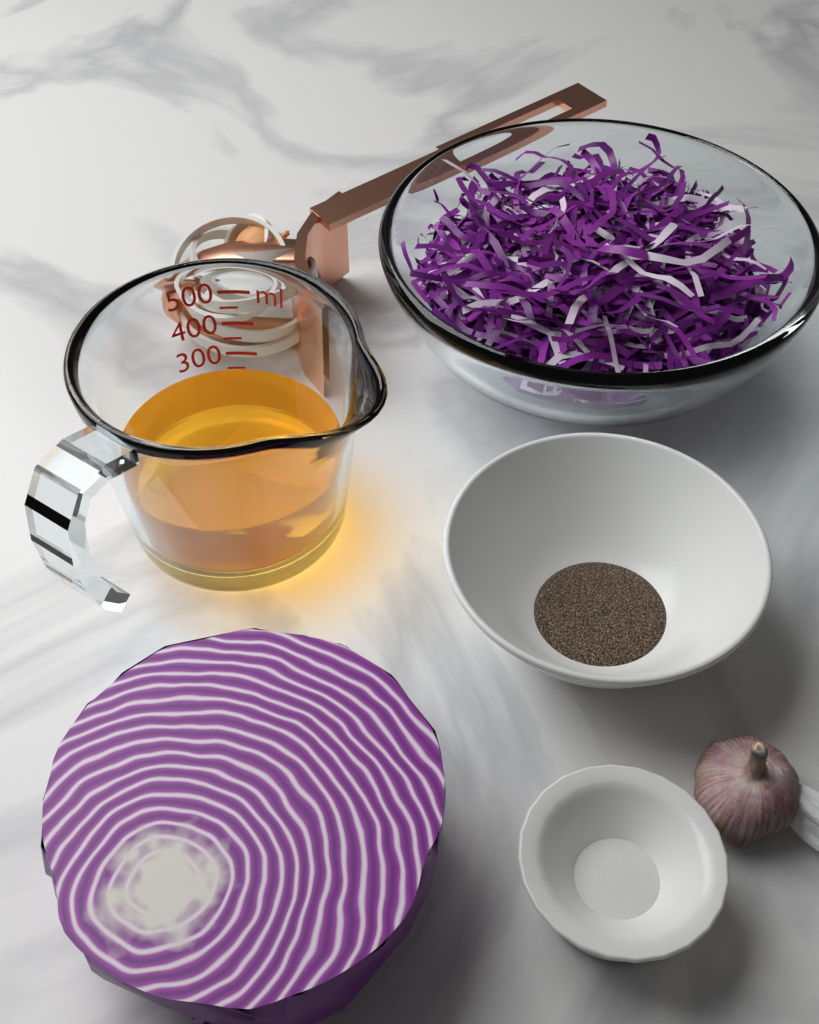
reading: 250 ml
